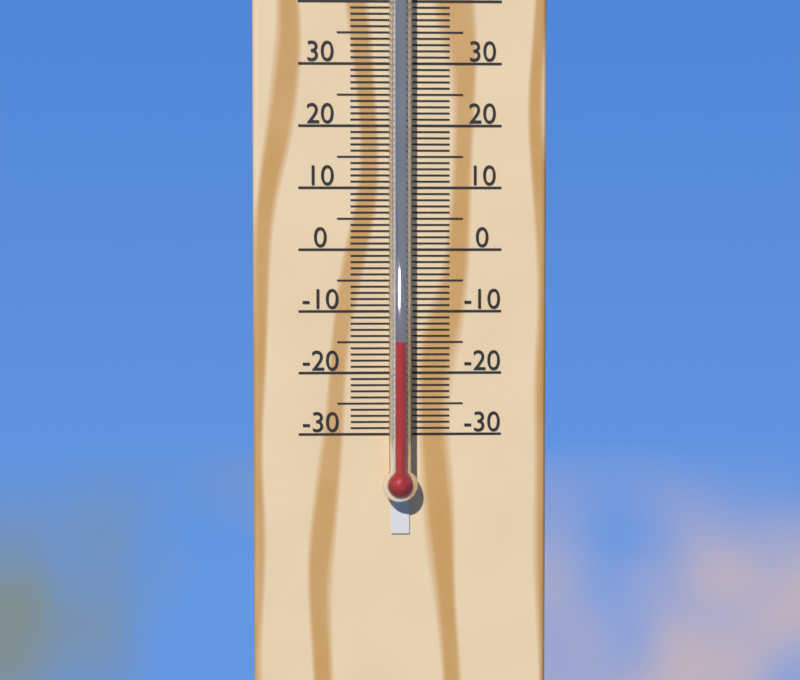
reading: -15 °C
